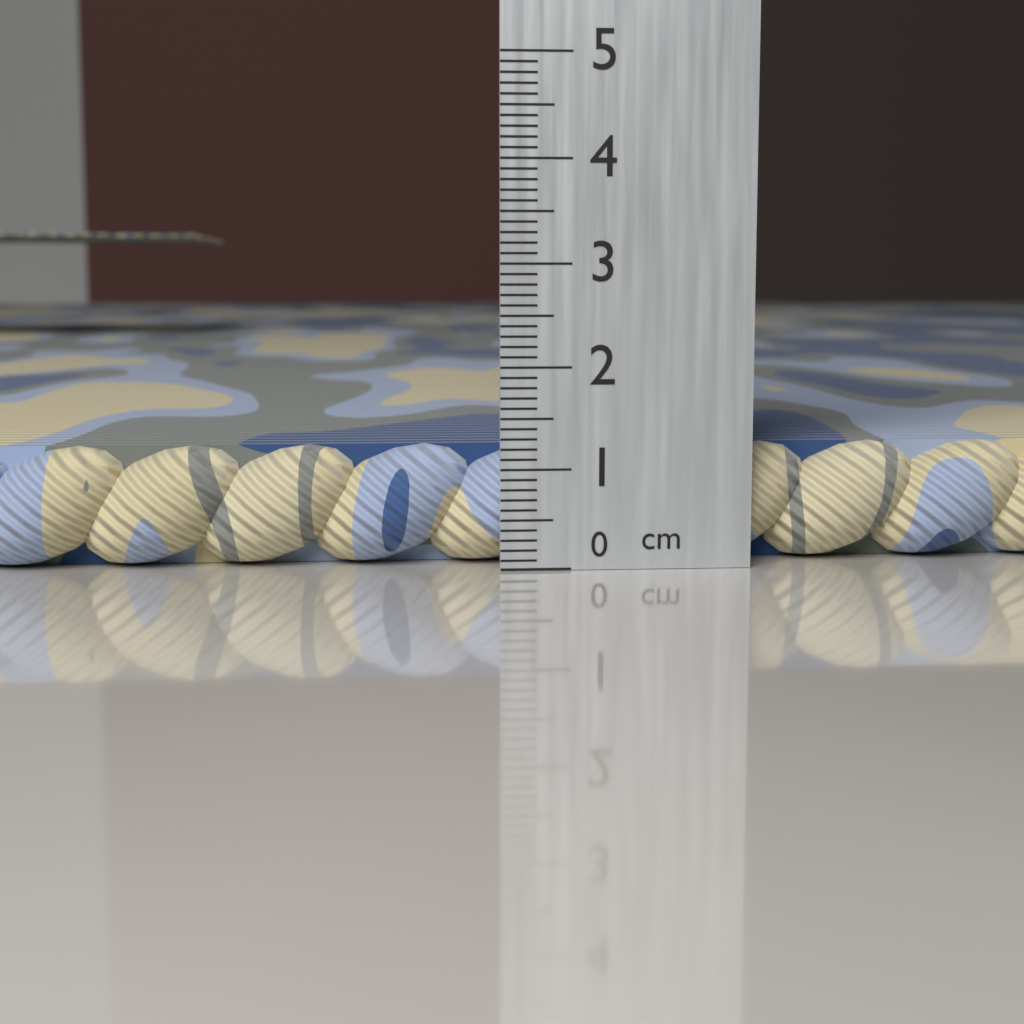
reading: 1.2 cm
